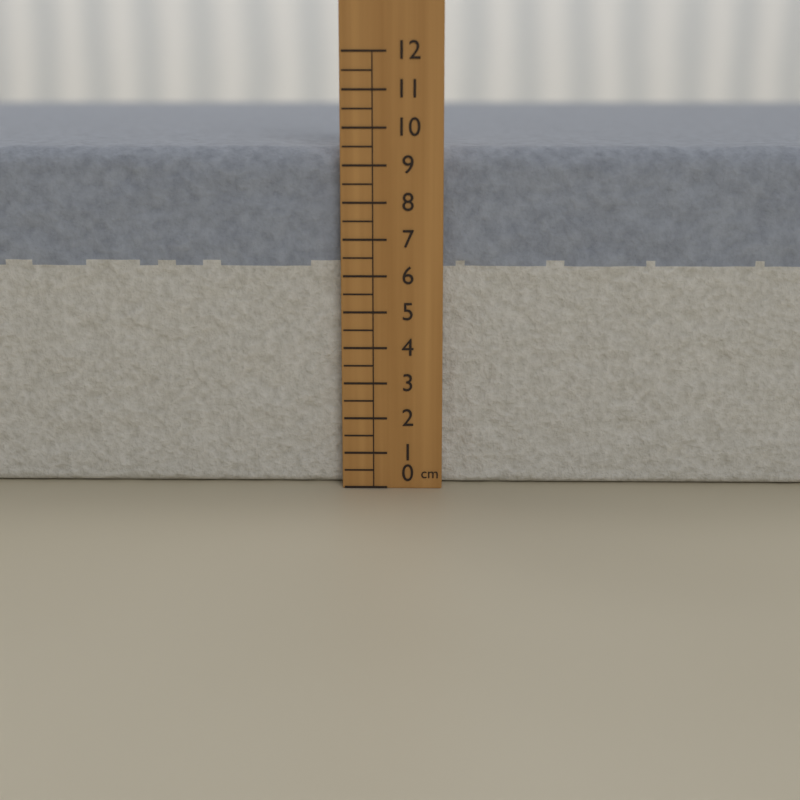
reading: 9.5 cm
